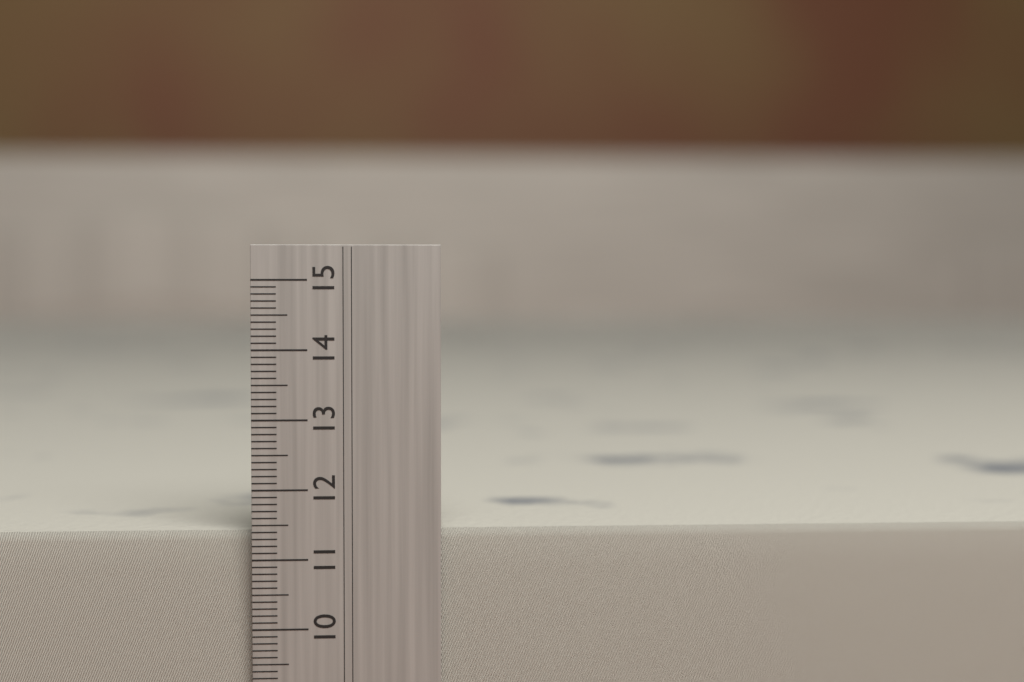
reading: 11.4 cm
